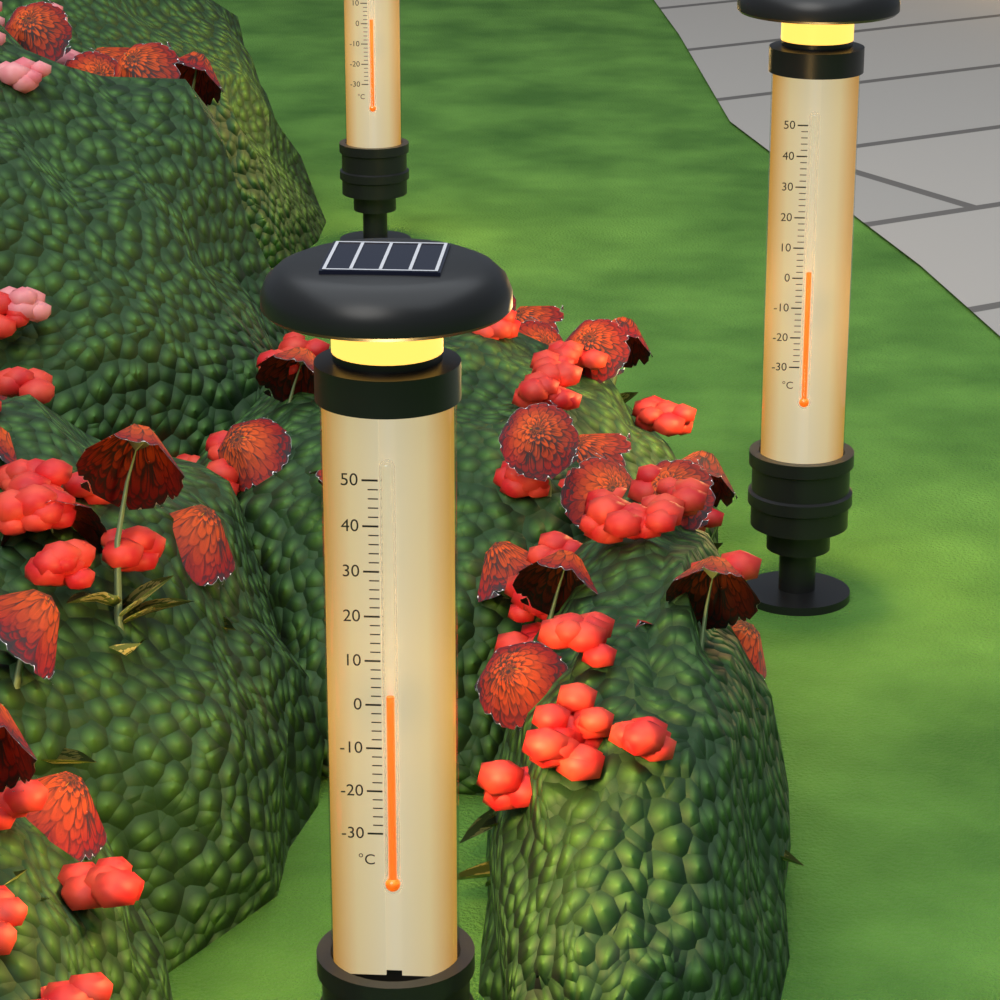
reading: 2 °C
